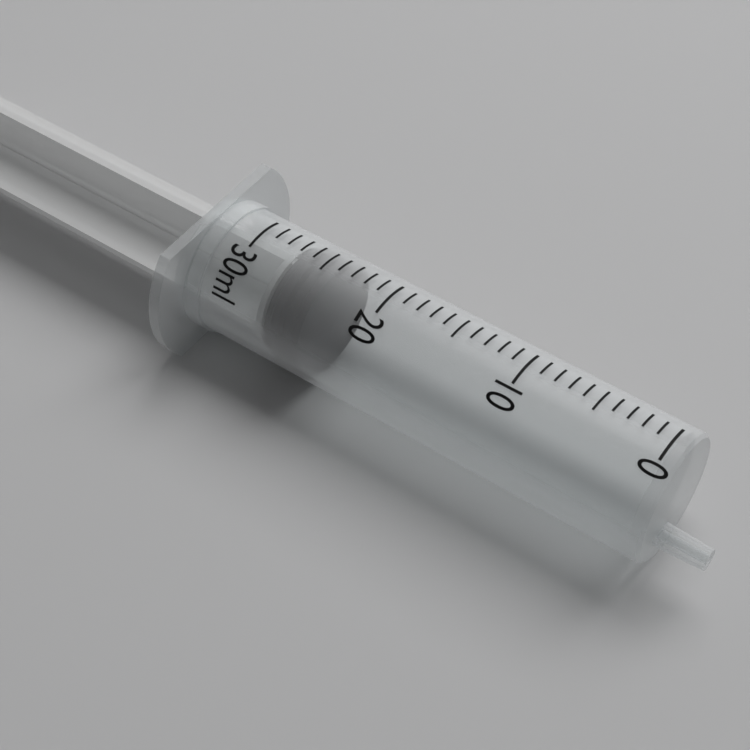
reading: 24 ml
